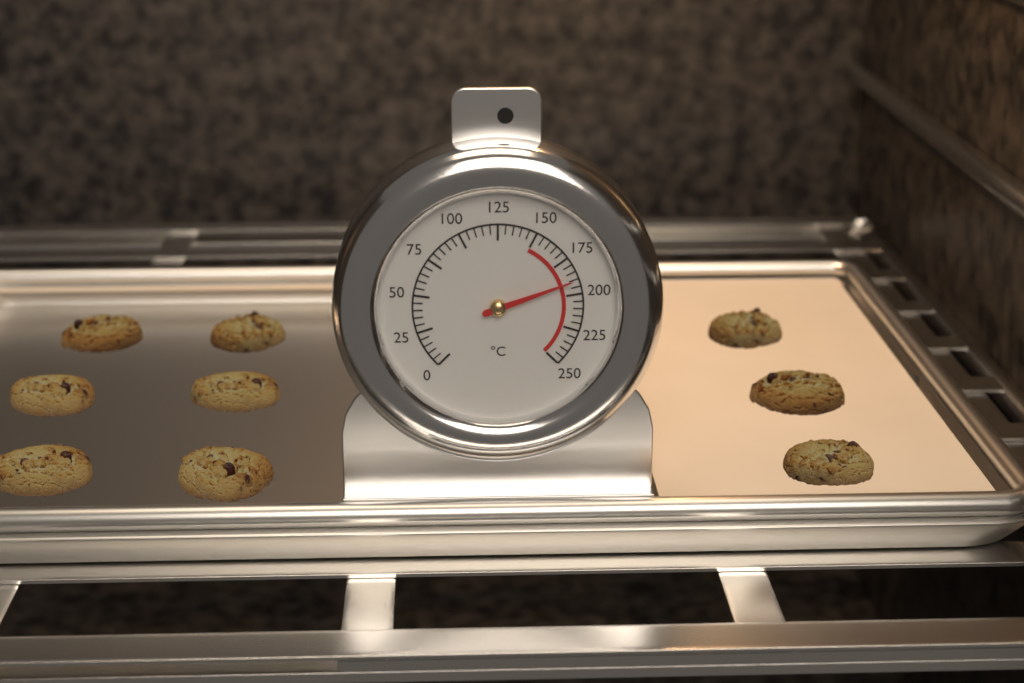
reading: 190 °C
